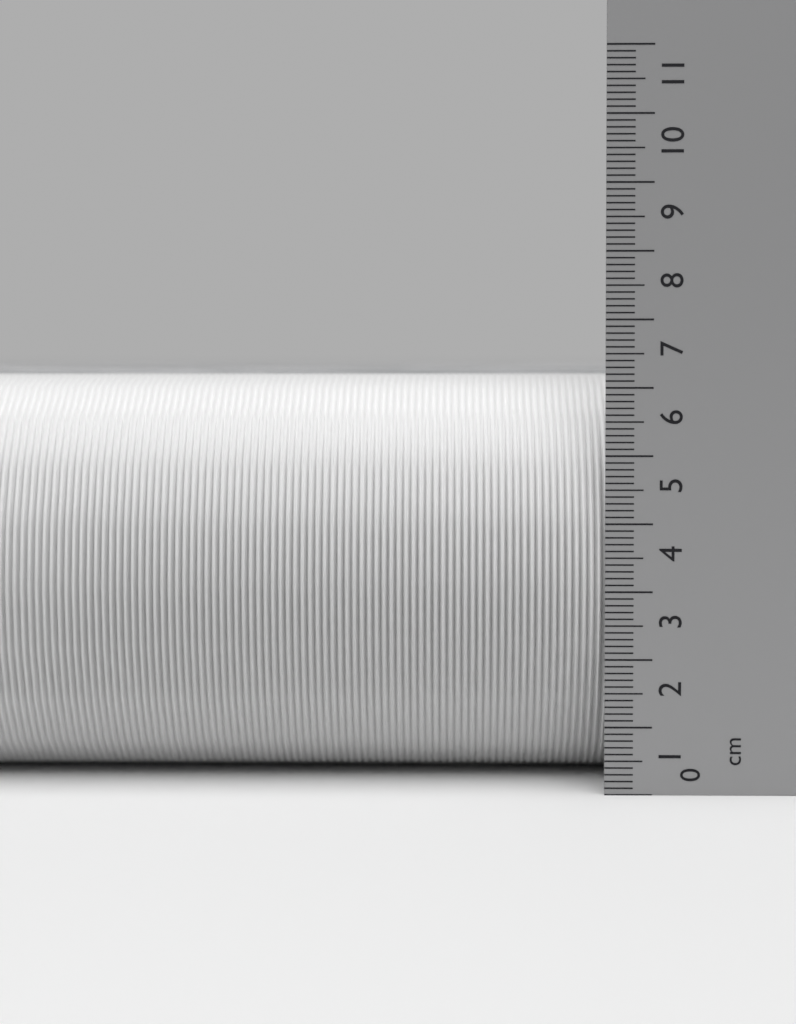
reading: 6.2 cm
